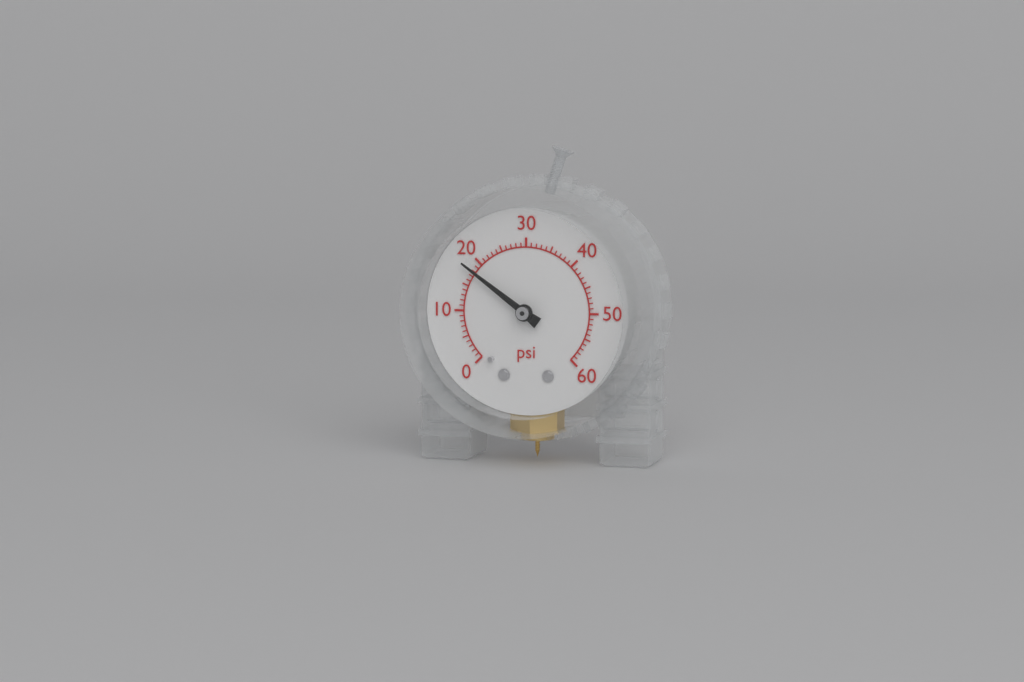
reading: 18 psi
